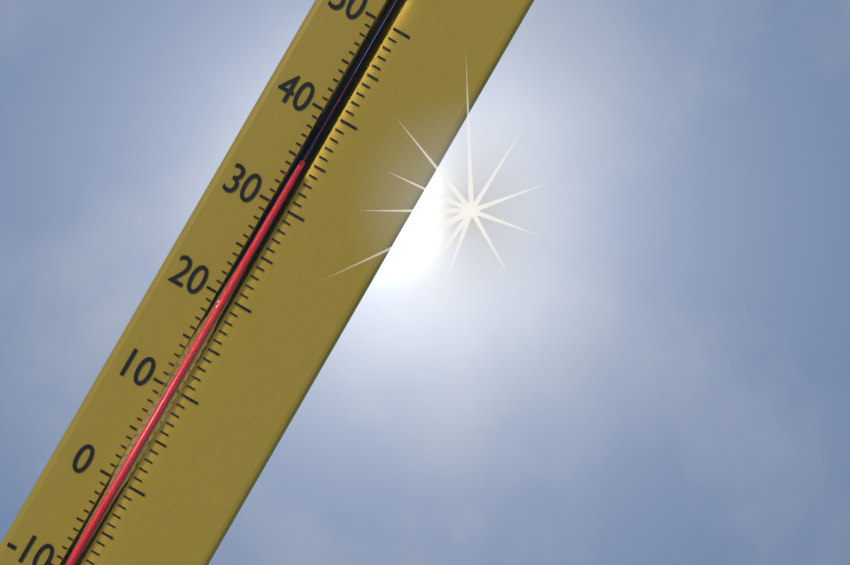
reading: 34 °C
